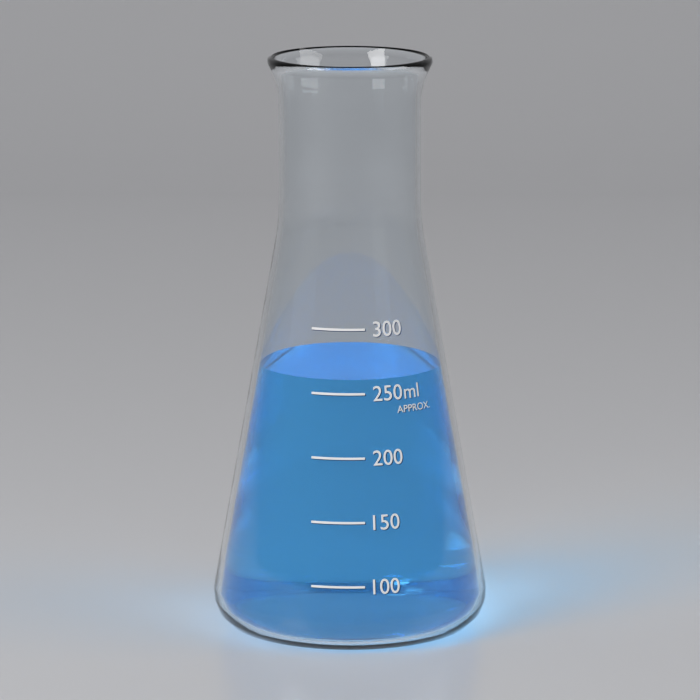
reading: 260 ml
